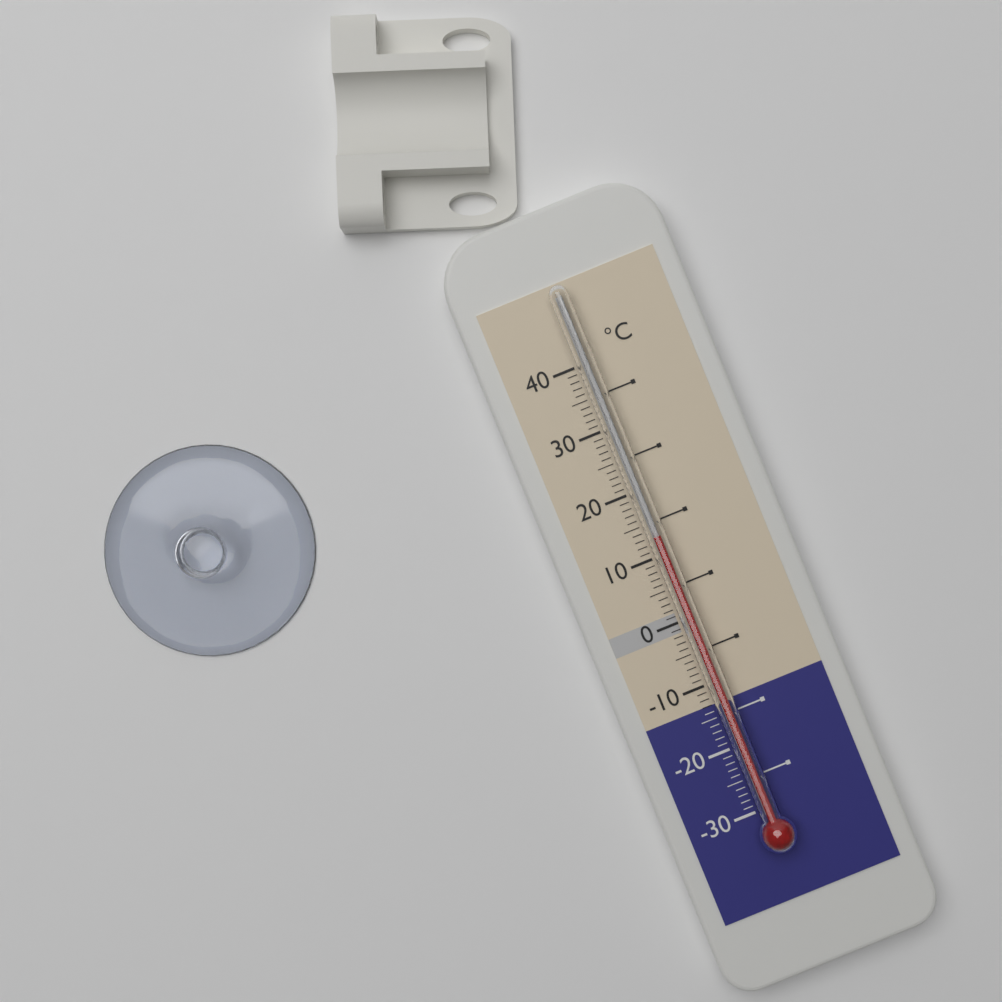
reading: 13 °C
